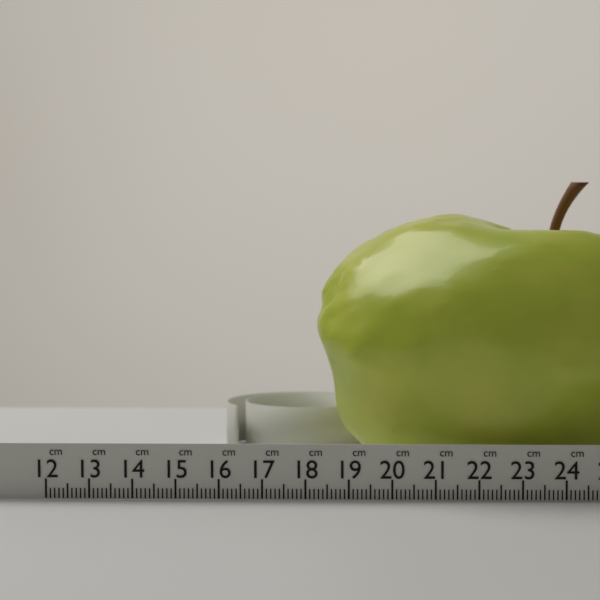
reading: 18.1 cm
